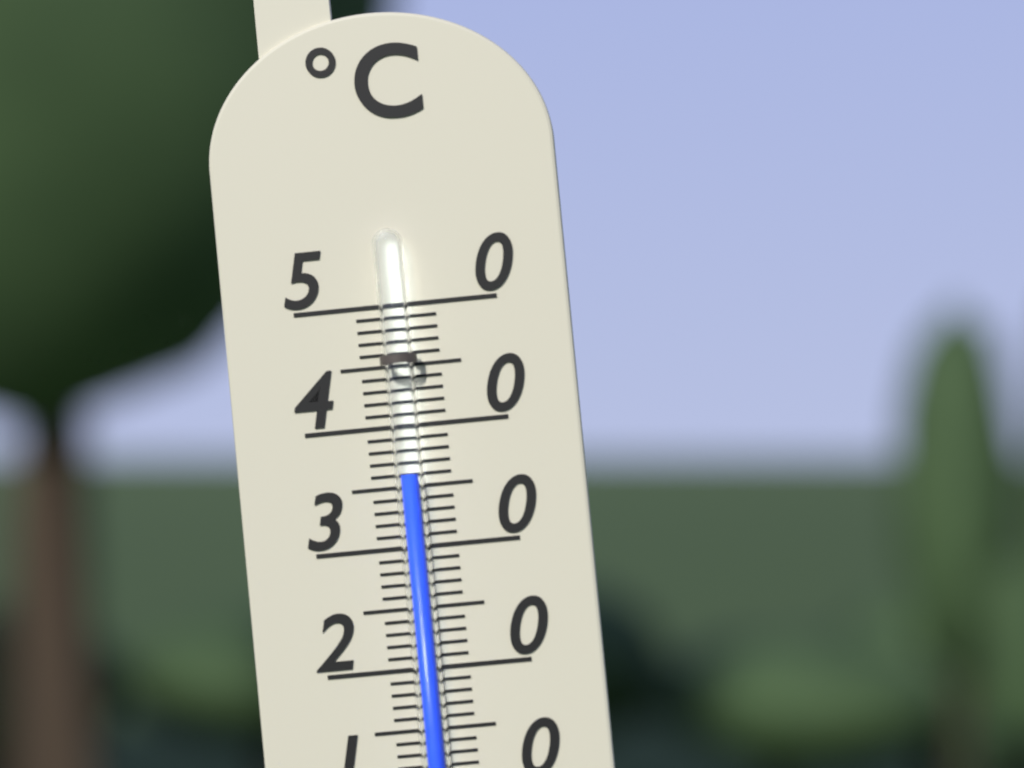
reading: 36 °C
